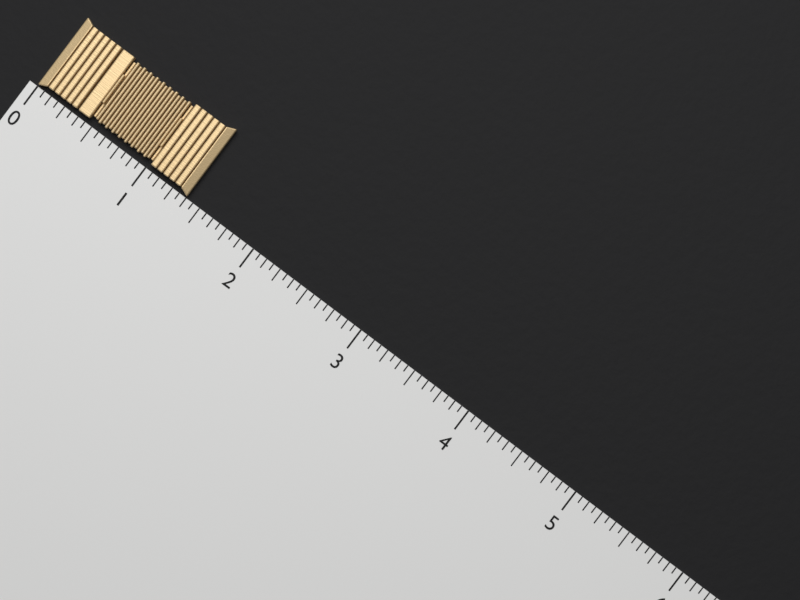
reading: 1.3750 (no unit)
